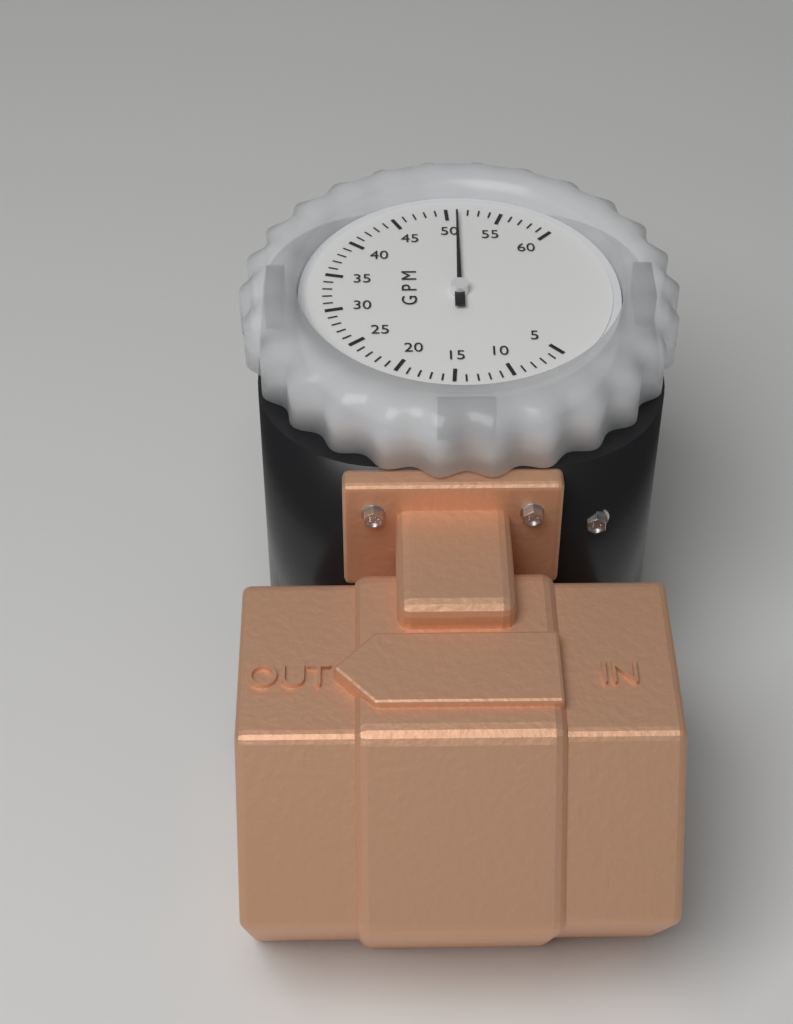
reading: 51 GPM
